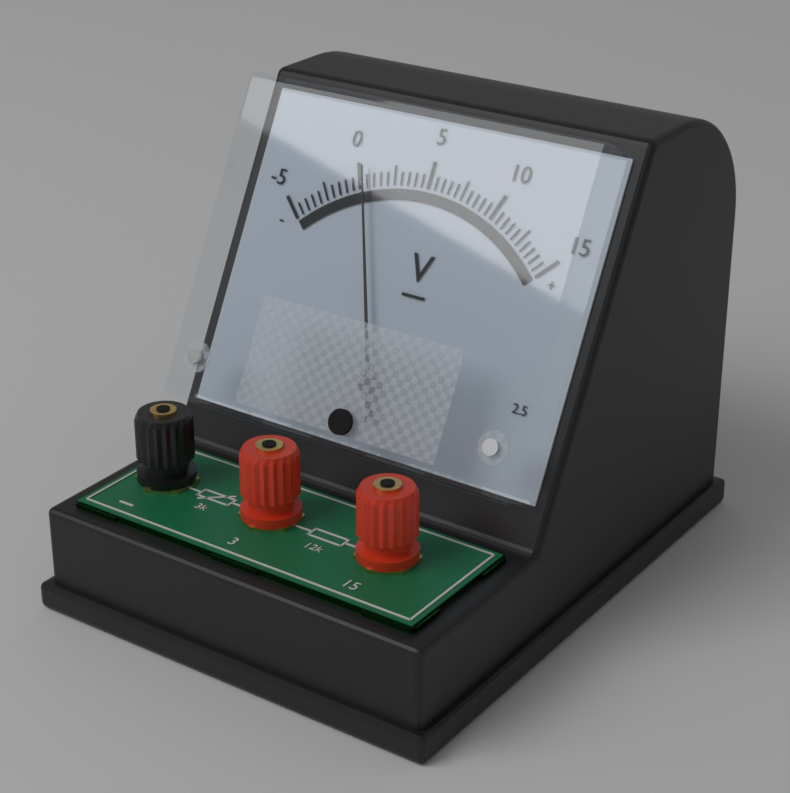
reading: 0.5 V
